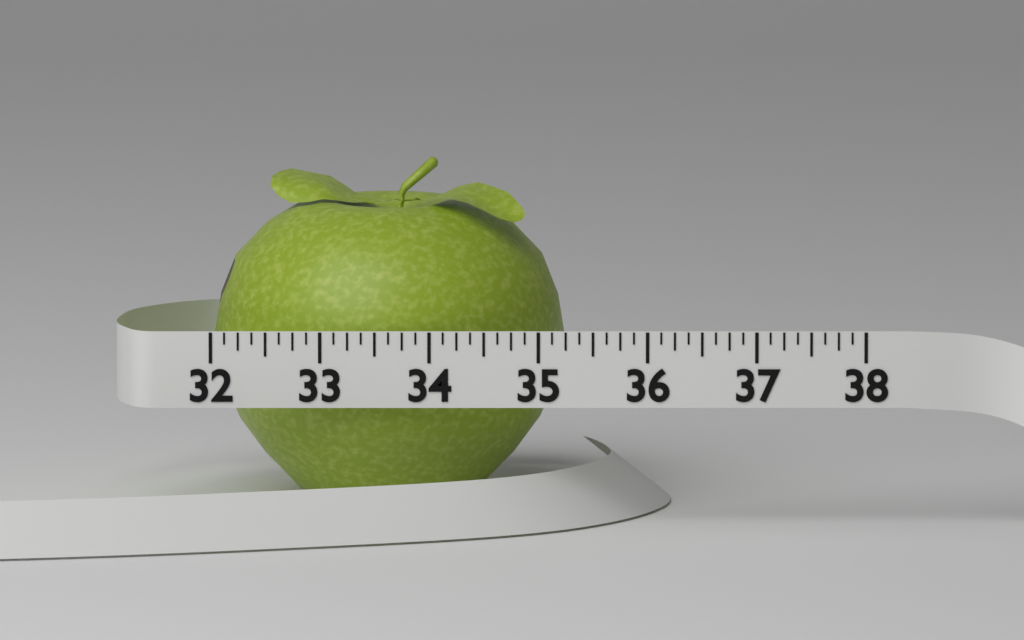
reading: 35.250 (no unit)
